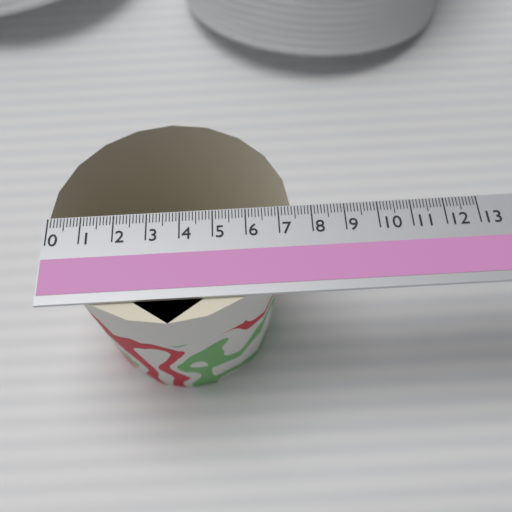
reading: 7.4 (no unit)
